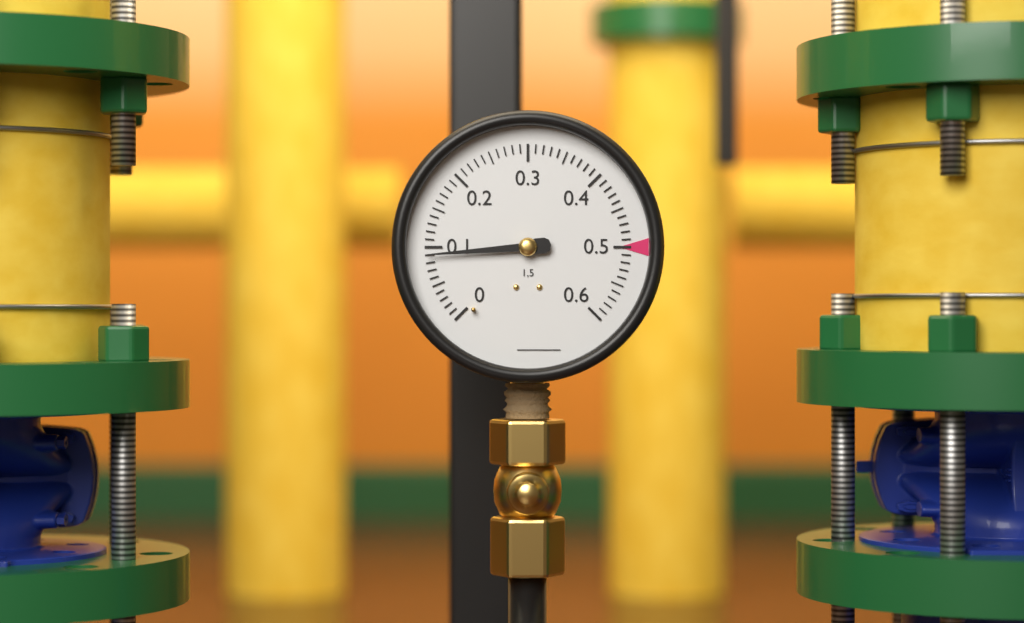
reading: 0.09 (no unit)
